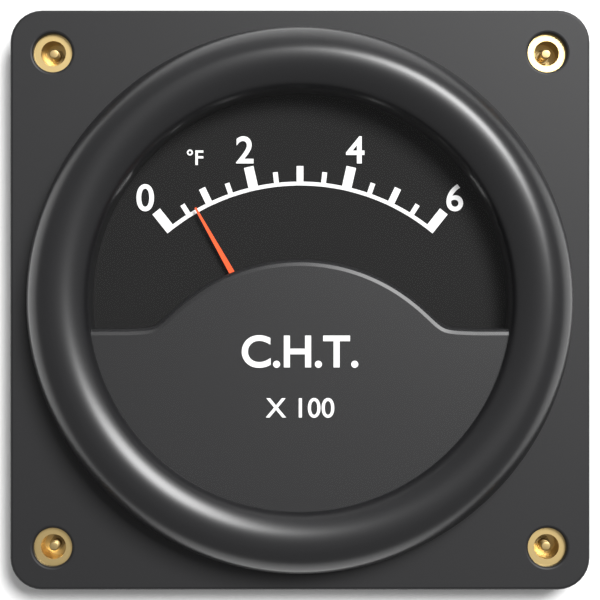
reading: 70 °F
